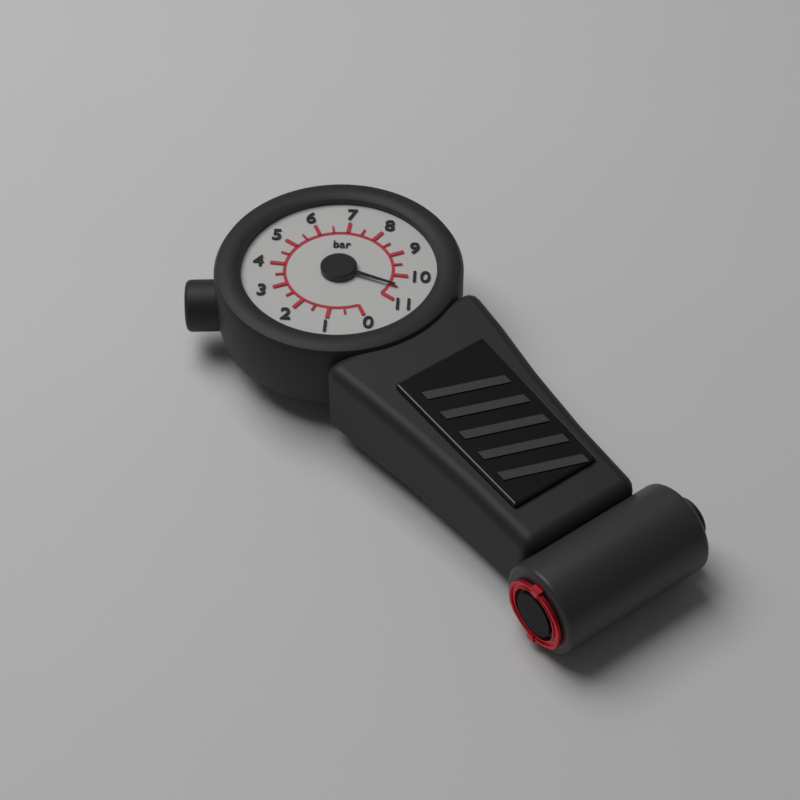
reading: 10.5 bar
